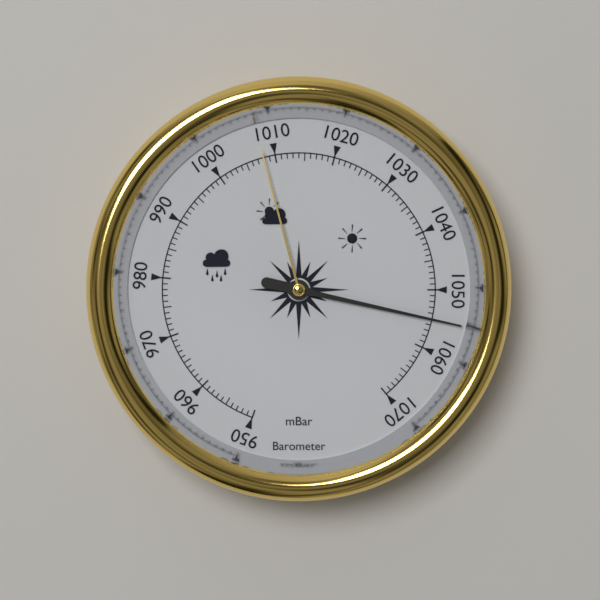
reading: 1055 mbar
